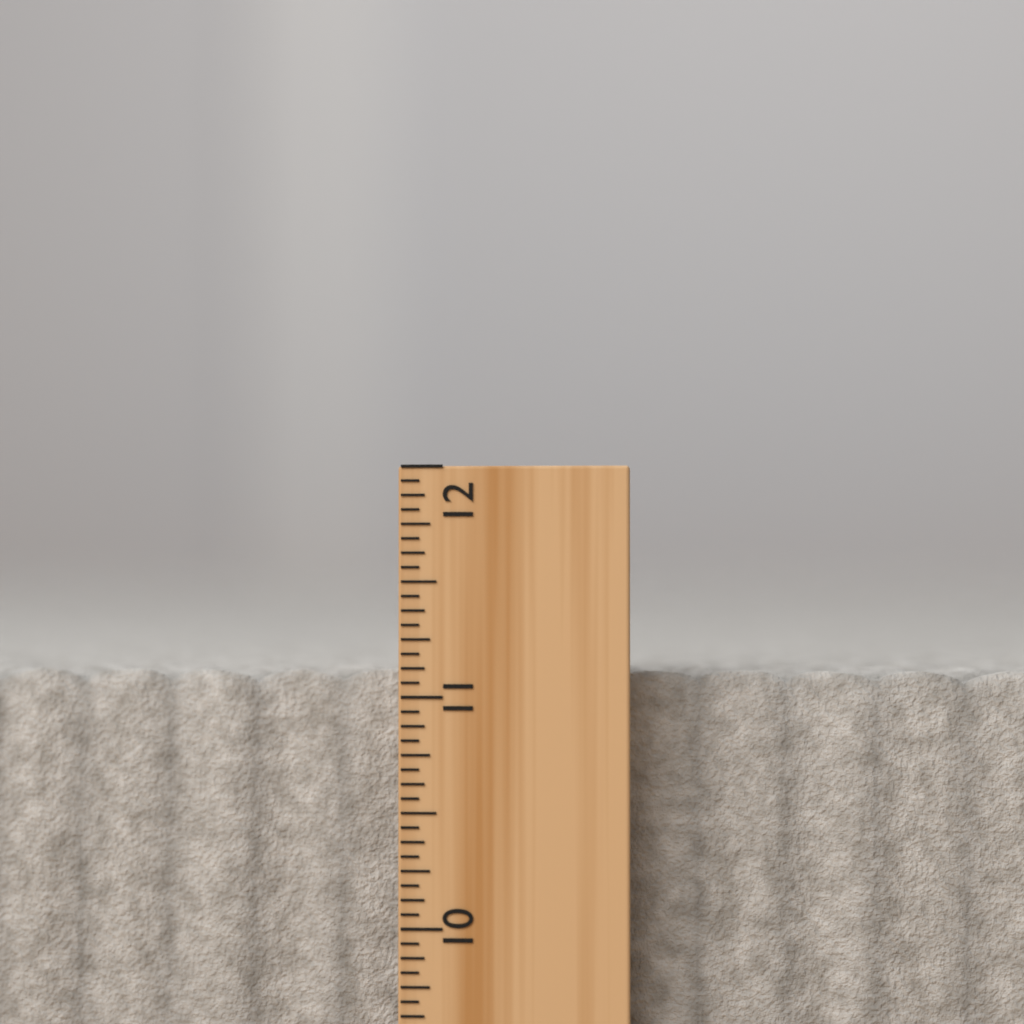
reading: 11.1250 inch
